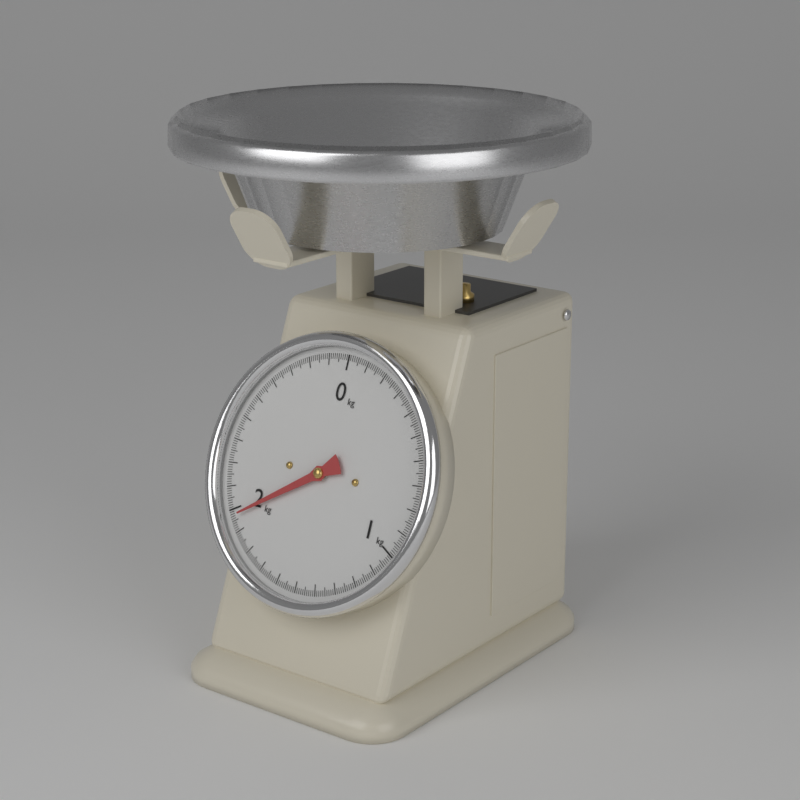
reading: 1.97 kg
